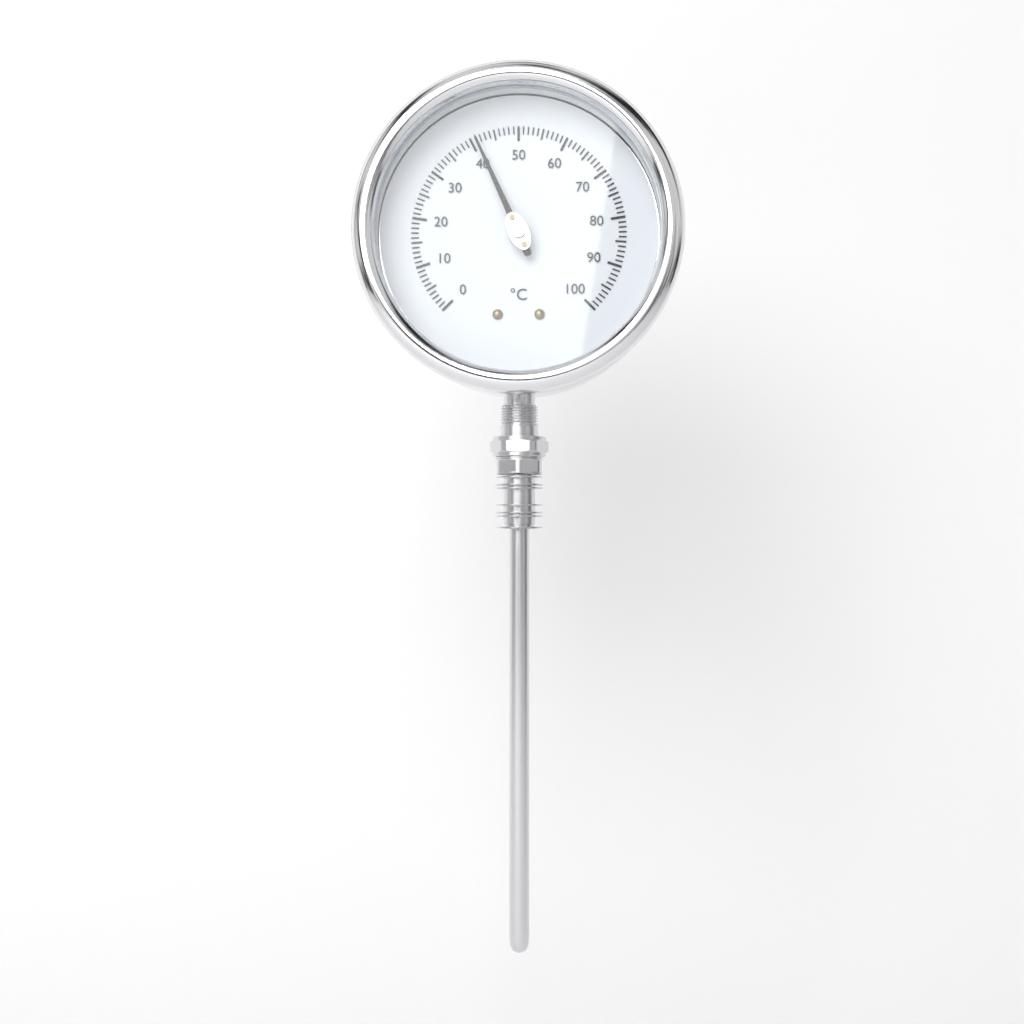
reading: 41 °C
